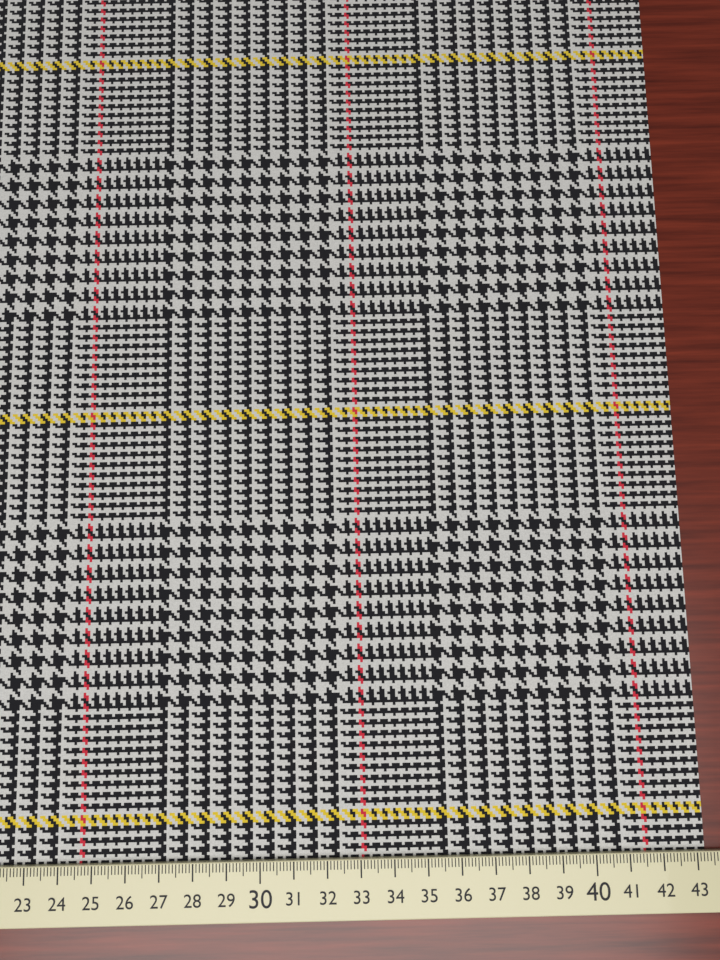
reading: 43.3 cm
